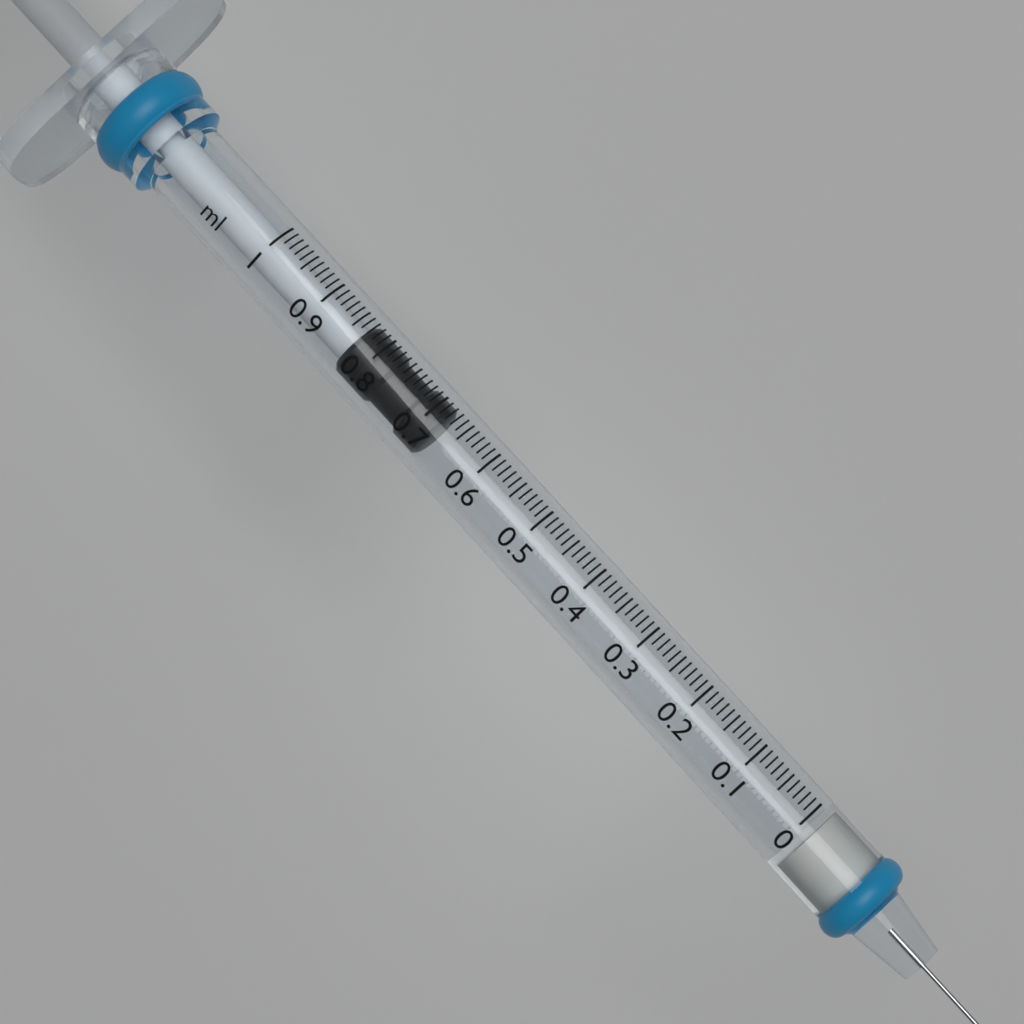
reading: 0.68 ml
